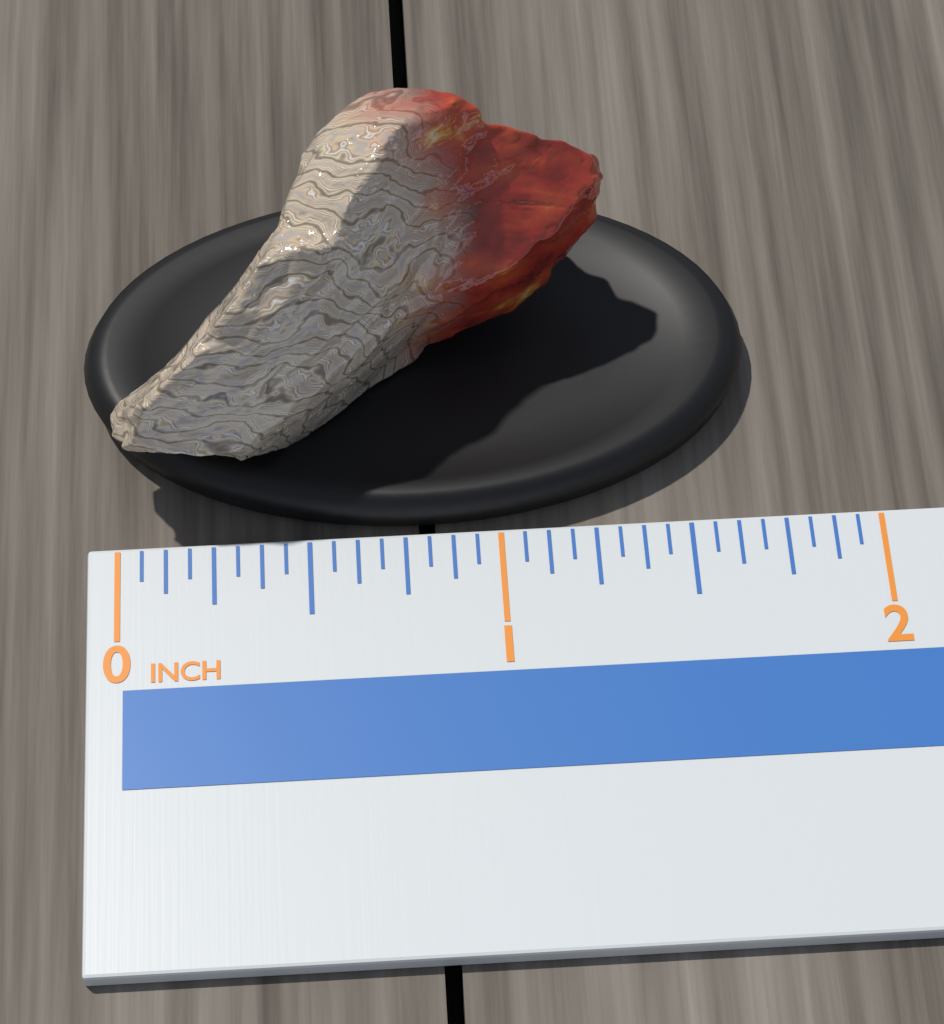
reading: 1.3125 in
